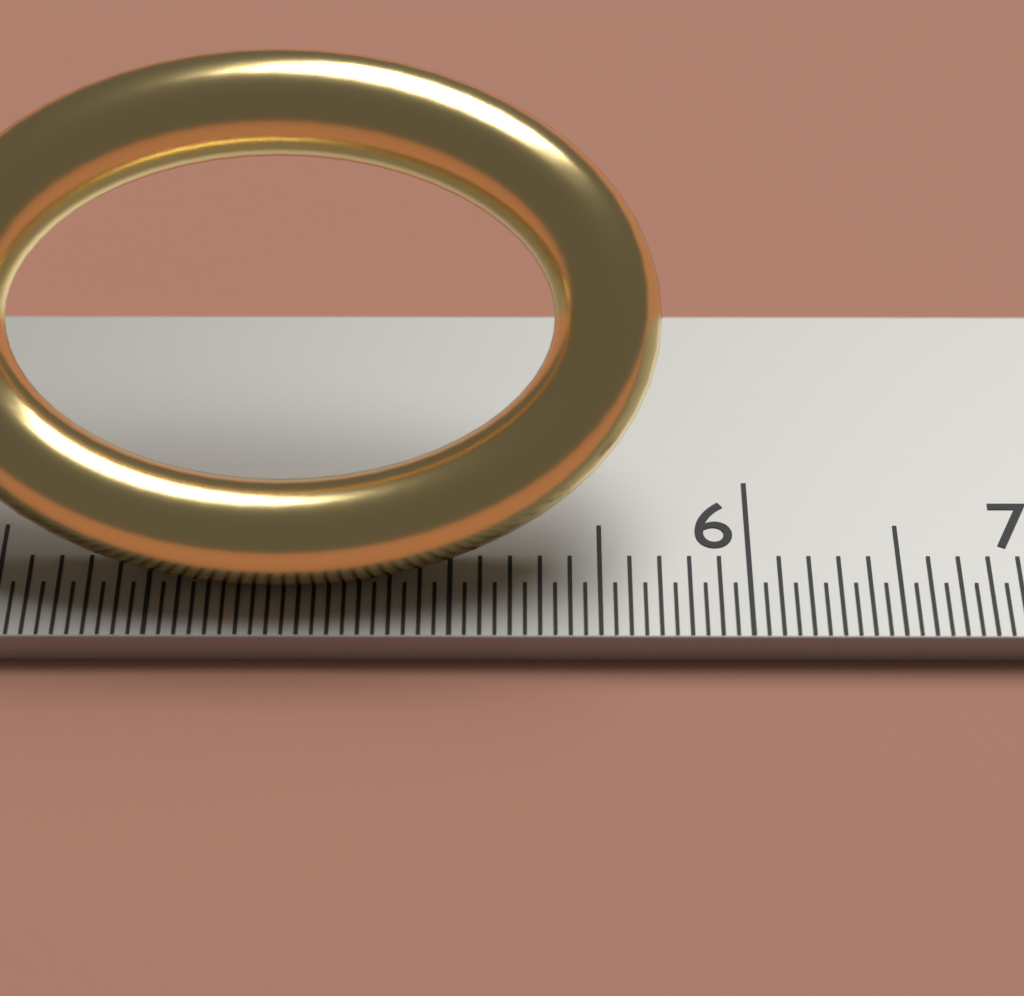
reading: 5.70 cm
